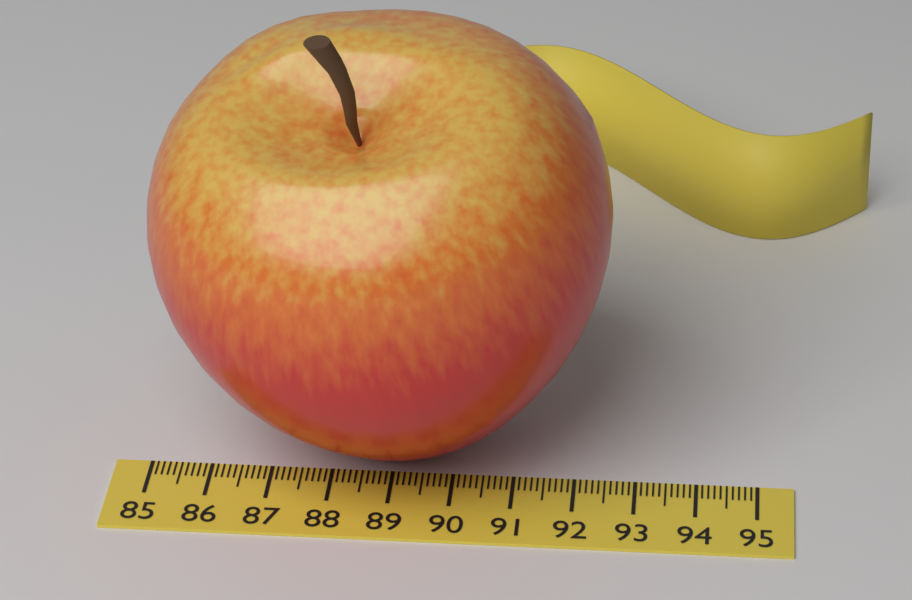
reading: 92.5 (no unit)
